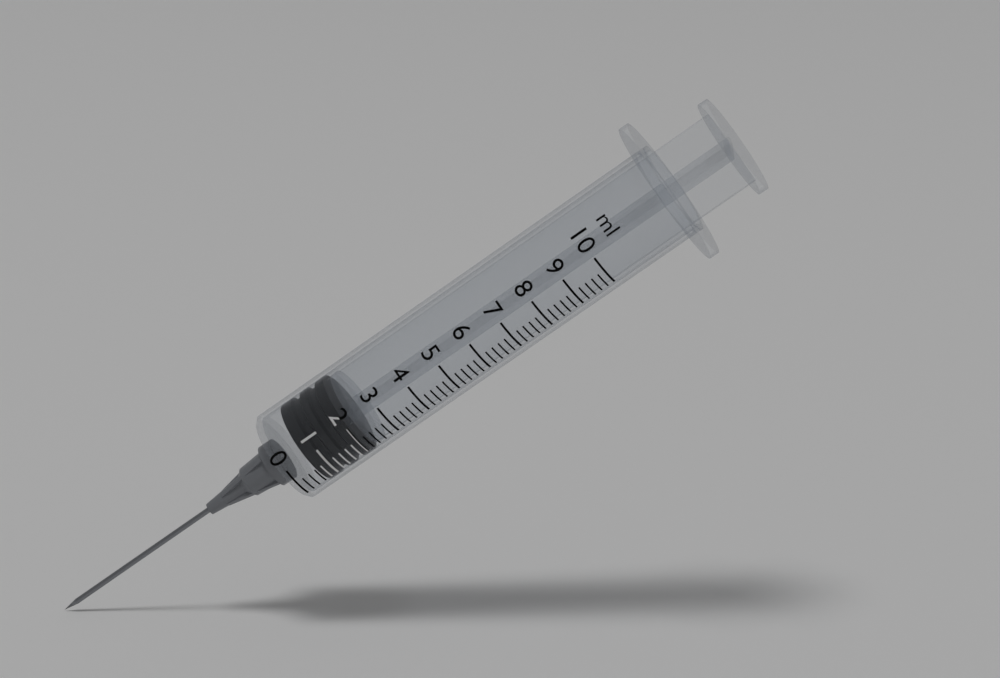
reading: 0.6 ml
